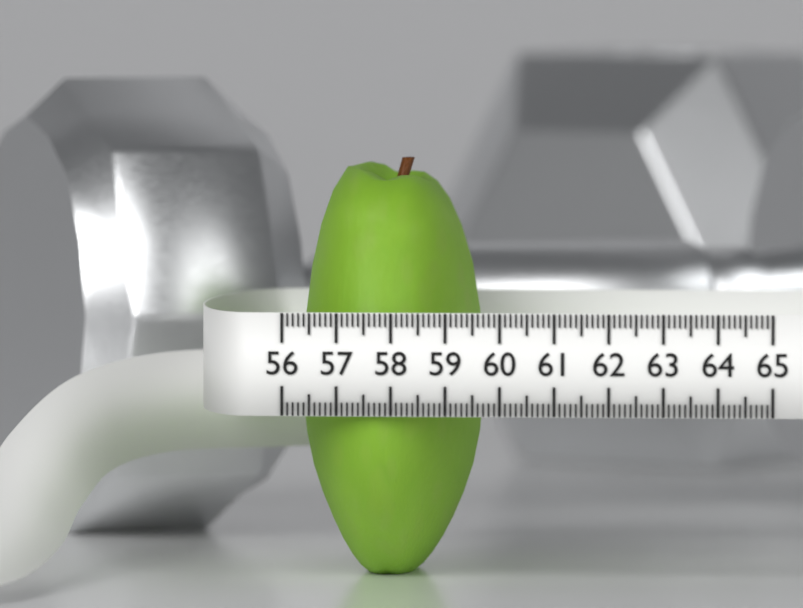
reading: 59.4 (no unit)
